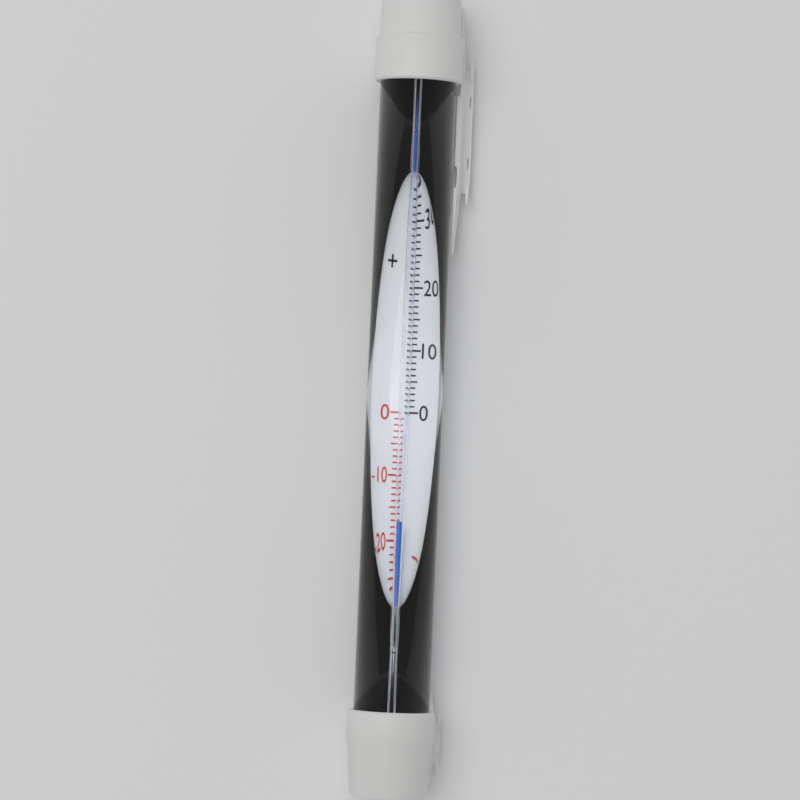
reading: -18 °C
